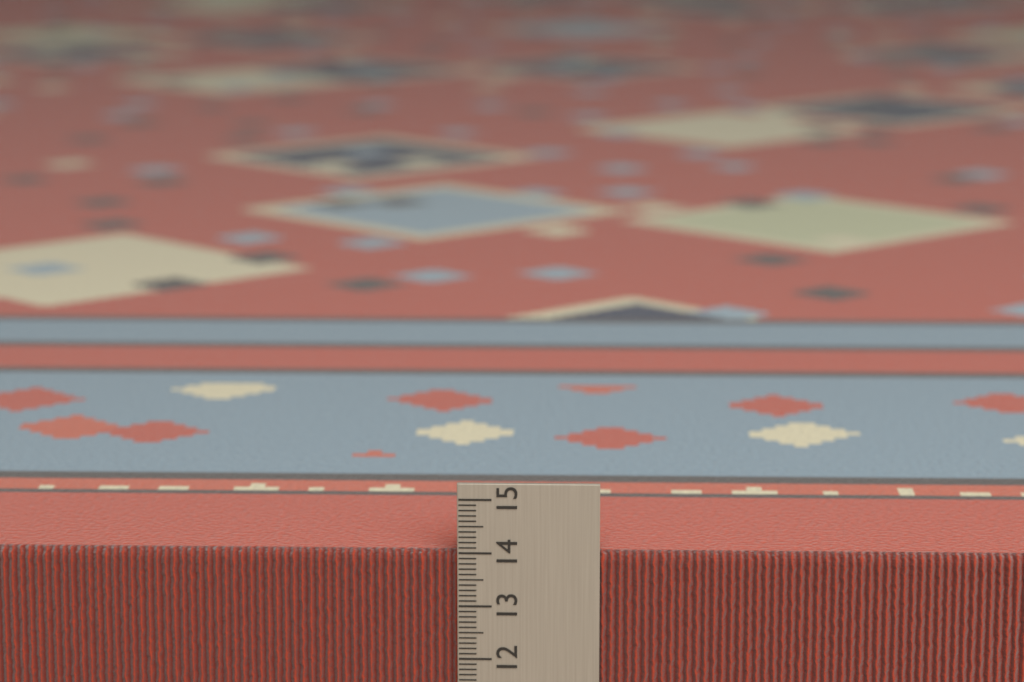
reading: 14.0 cm
